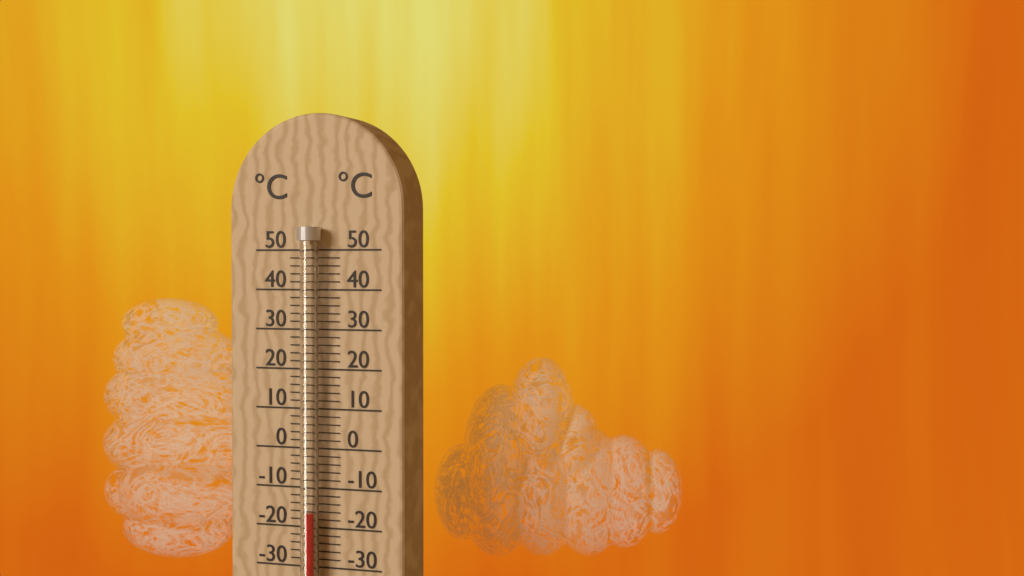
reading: -16 °C
